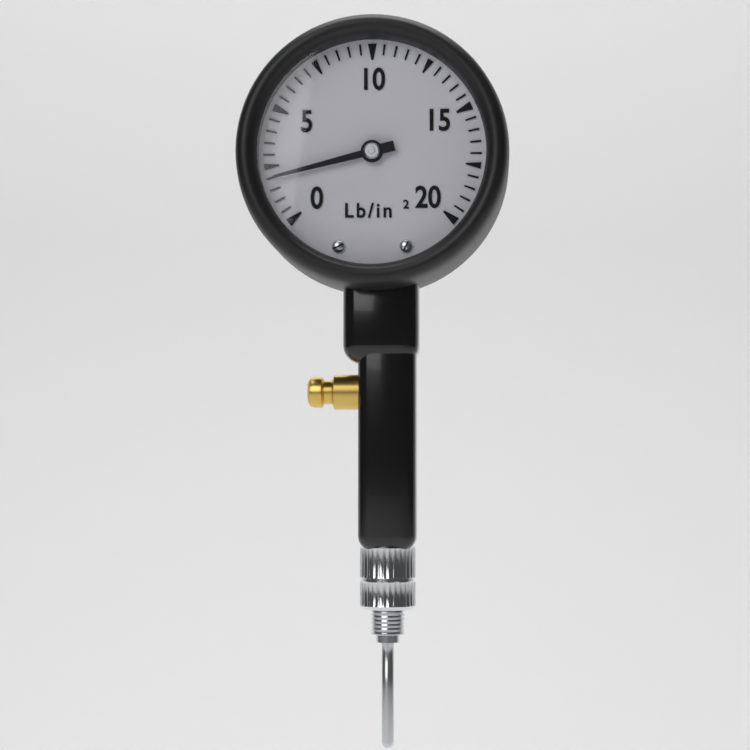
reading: 2.0 lb/in²
